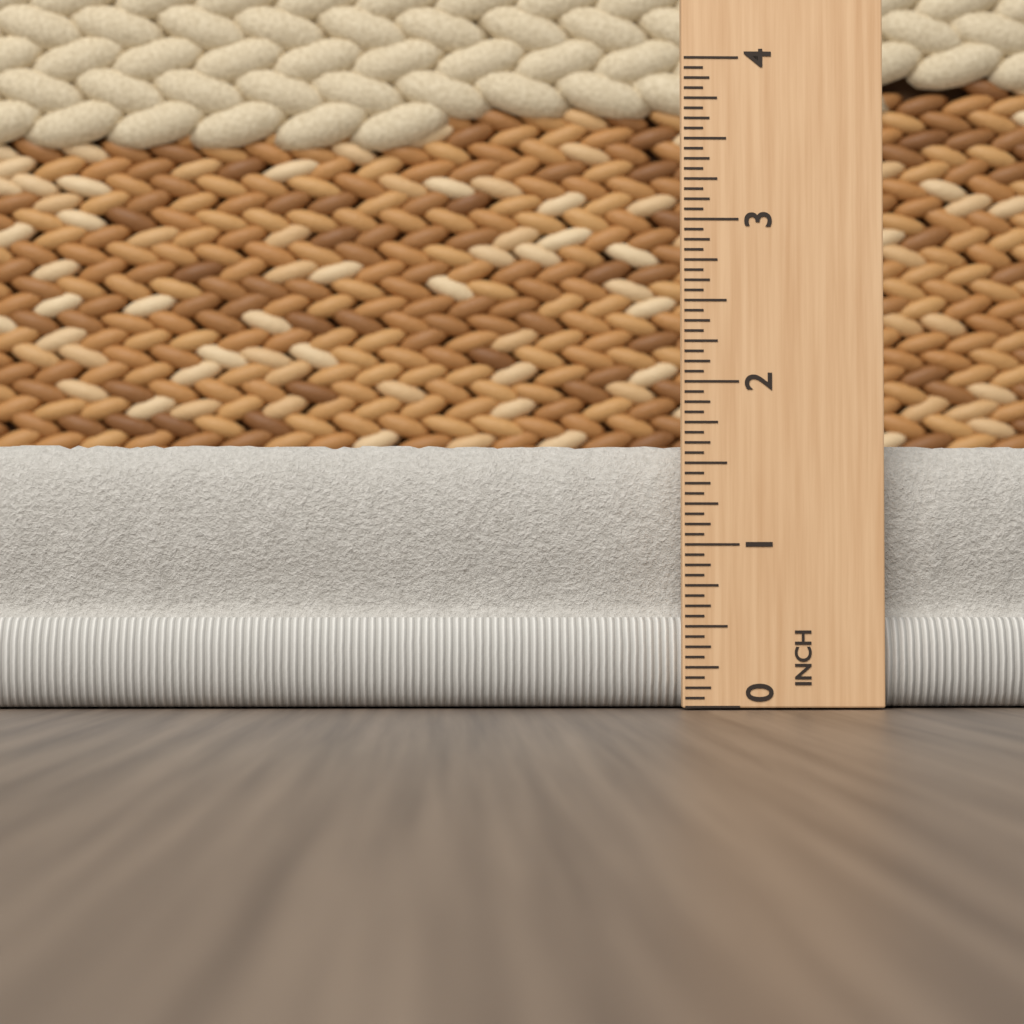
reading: 1.6250 in
